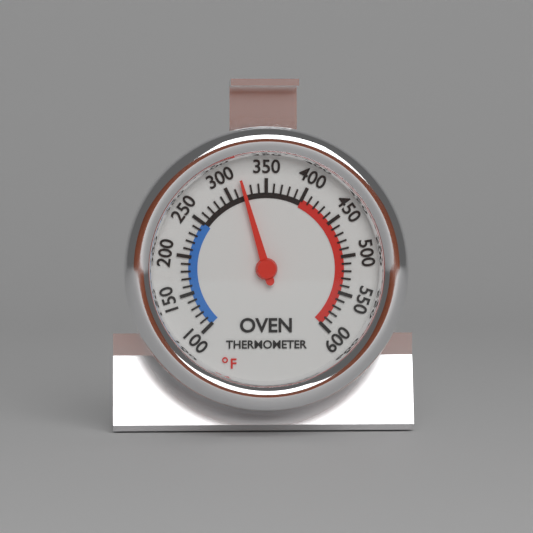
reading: 320 °F
